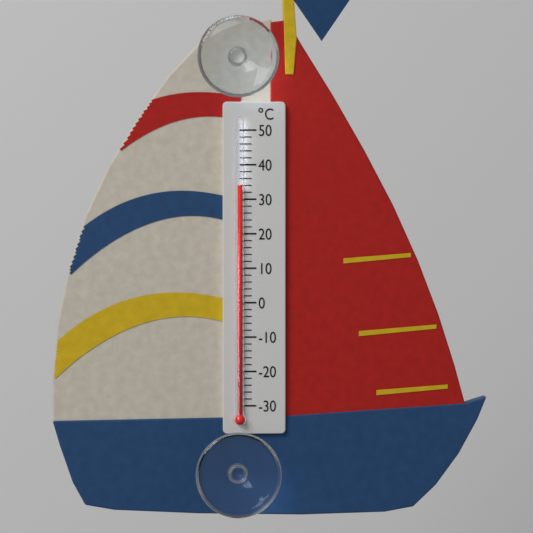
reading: 34 °C
